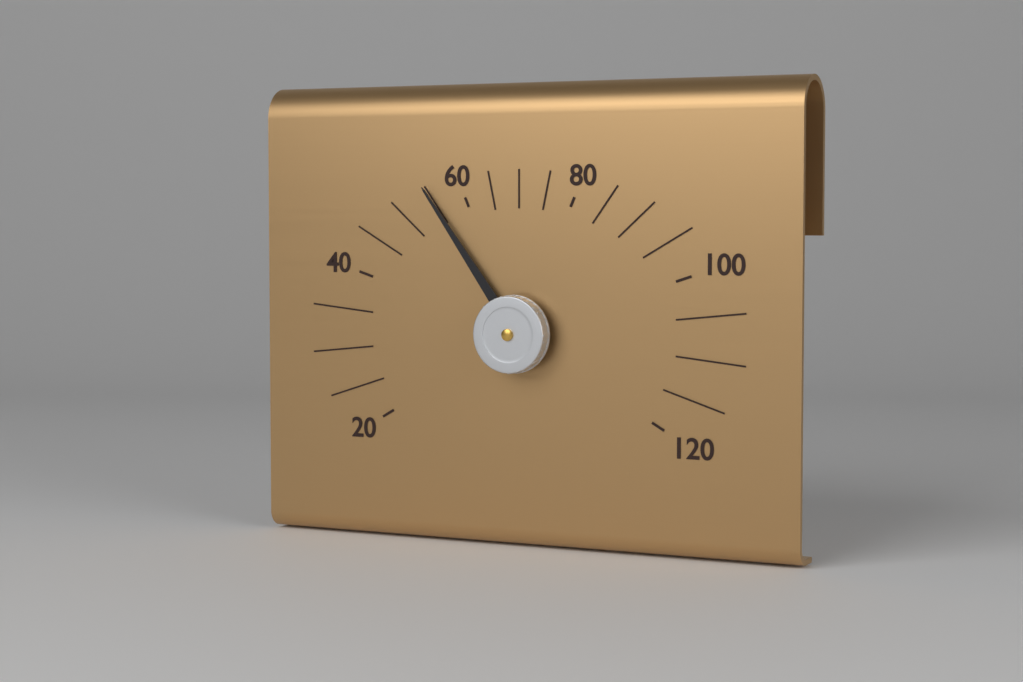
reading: 55 (no unit)
